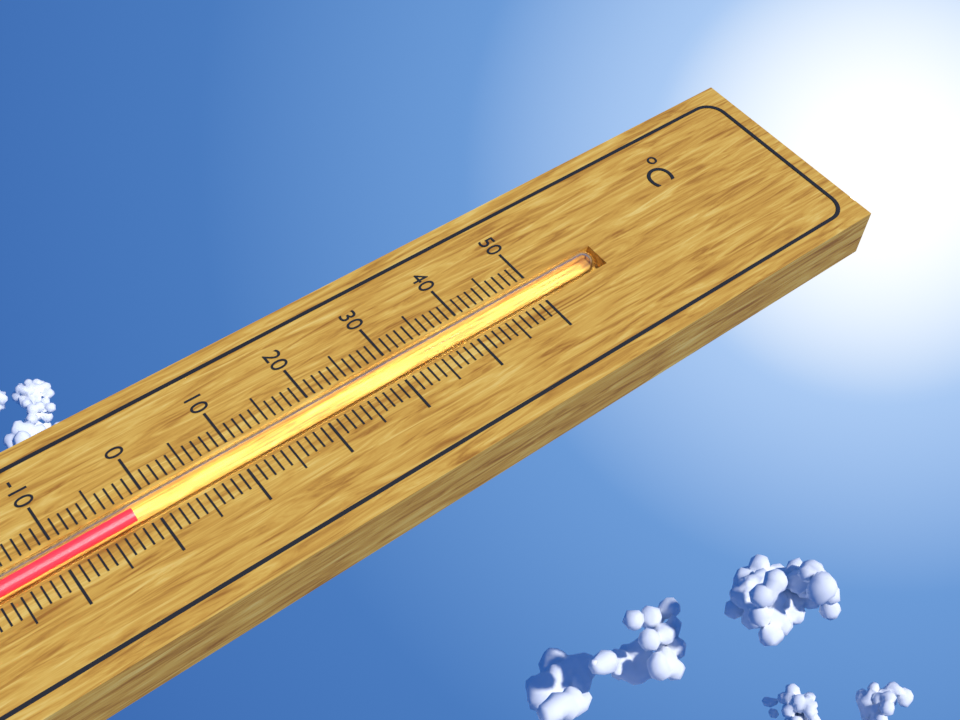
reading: -2 °C
